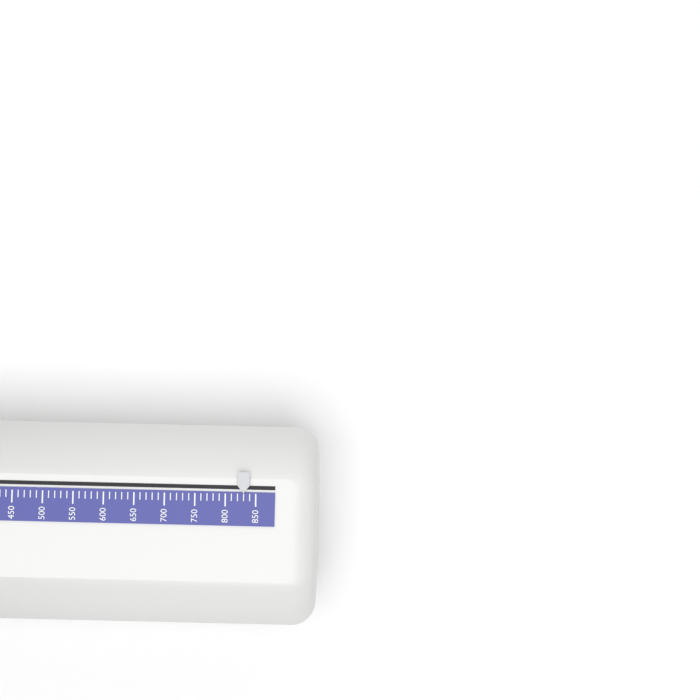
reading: 830 L/min
